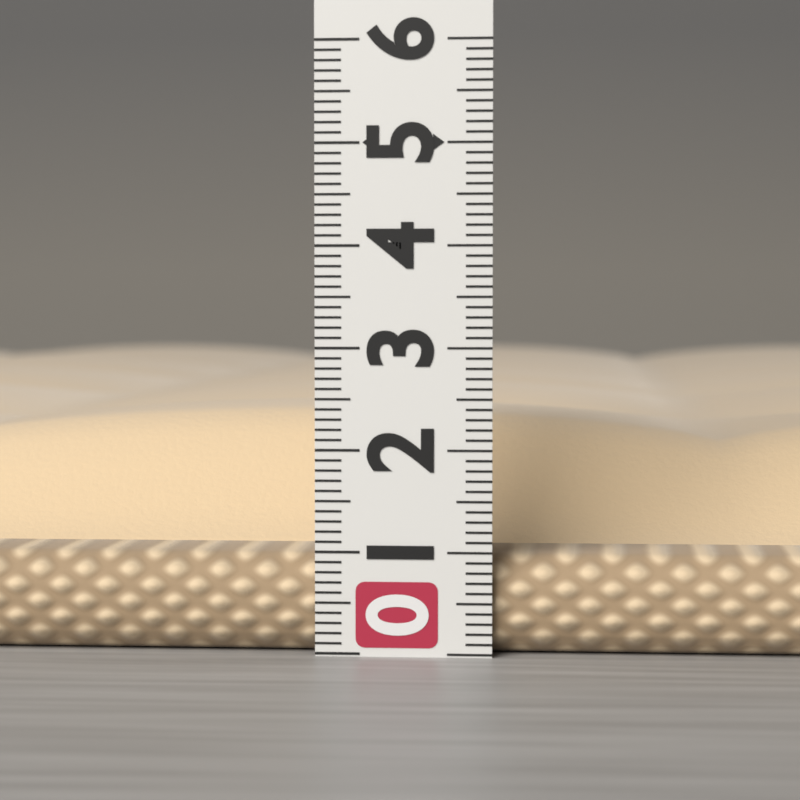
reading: 2.3 (no unit)
